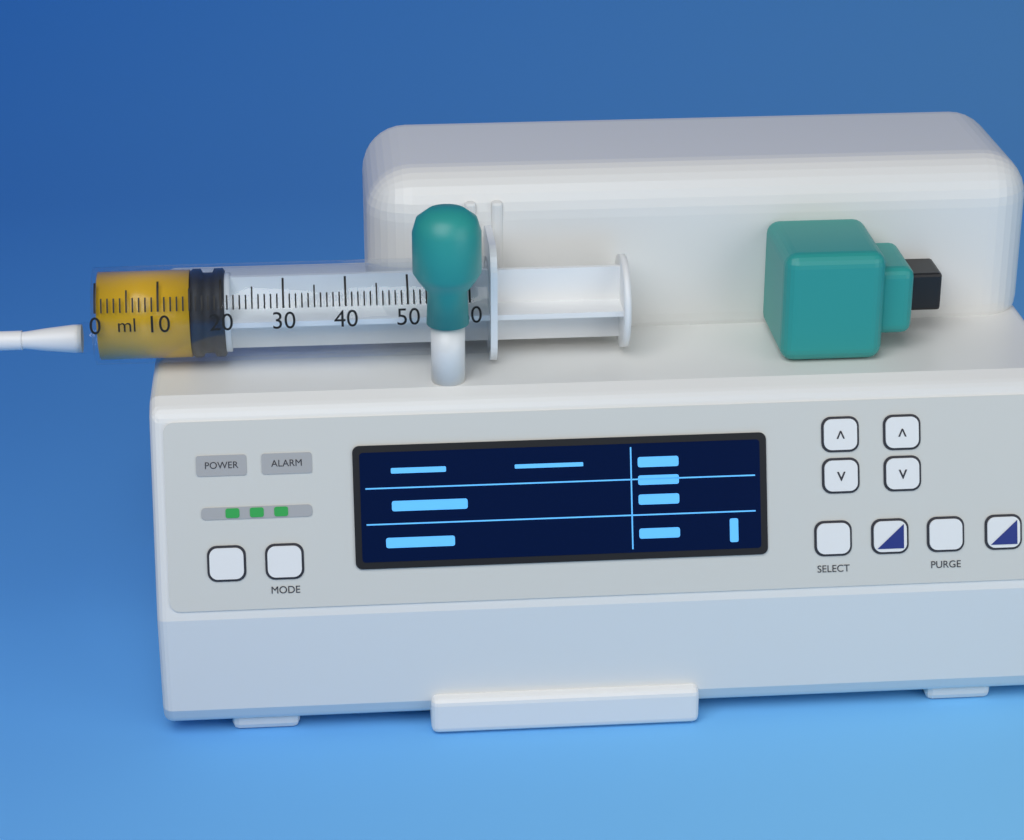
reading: 15 ml
